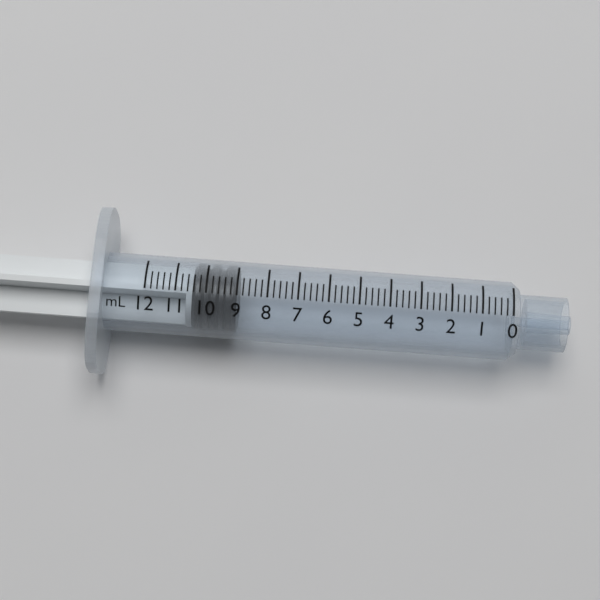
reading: 9.0 mL
